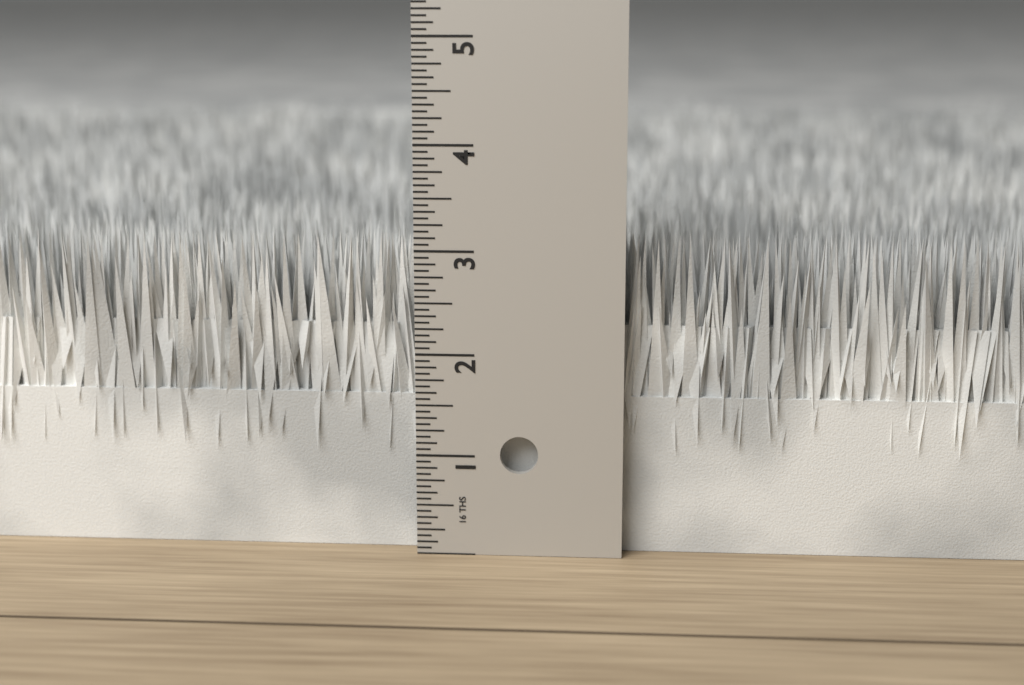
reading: 3.1250 in
